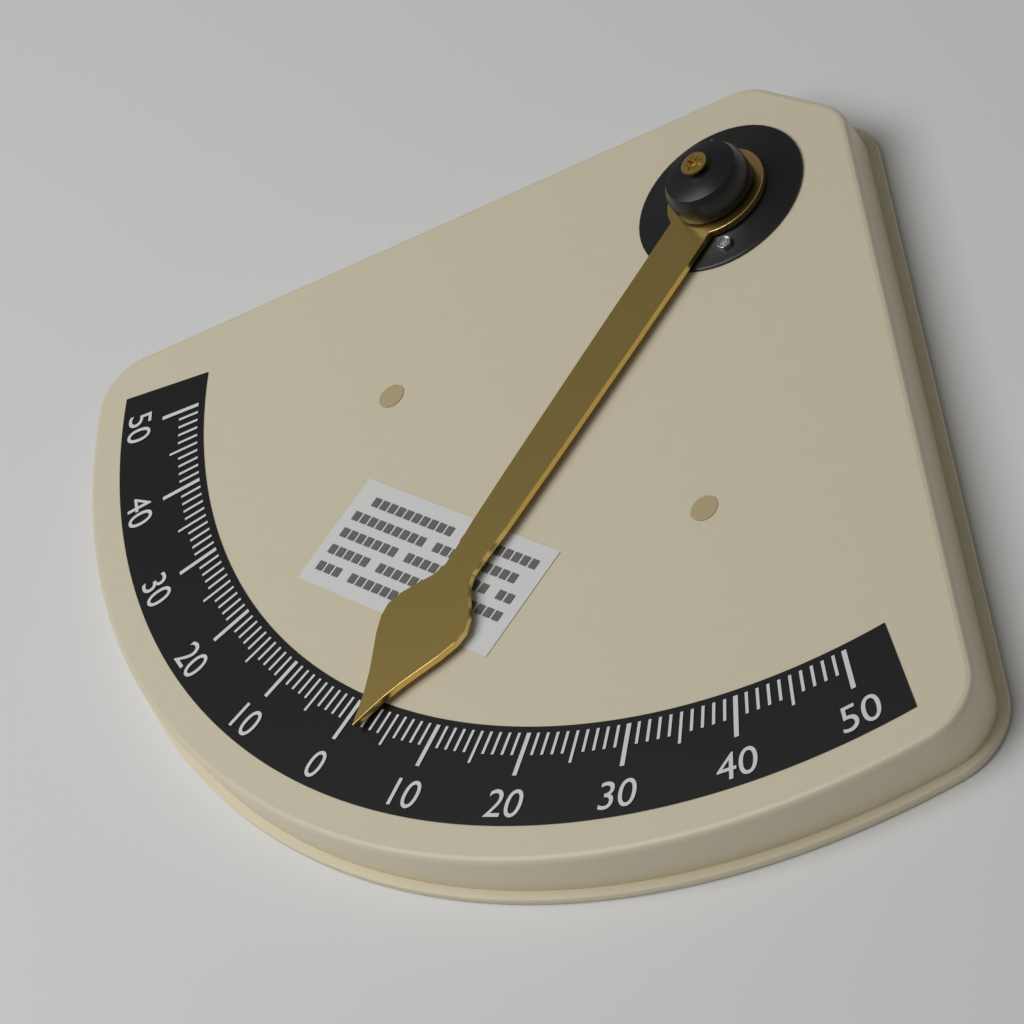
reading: 2 °
